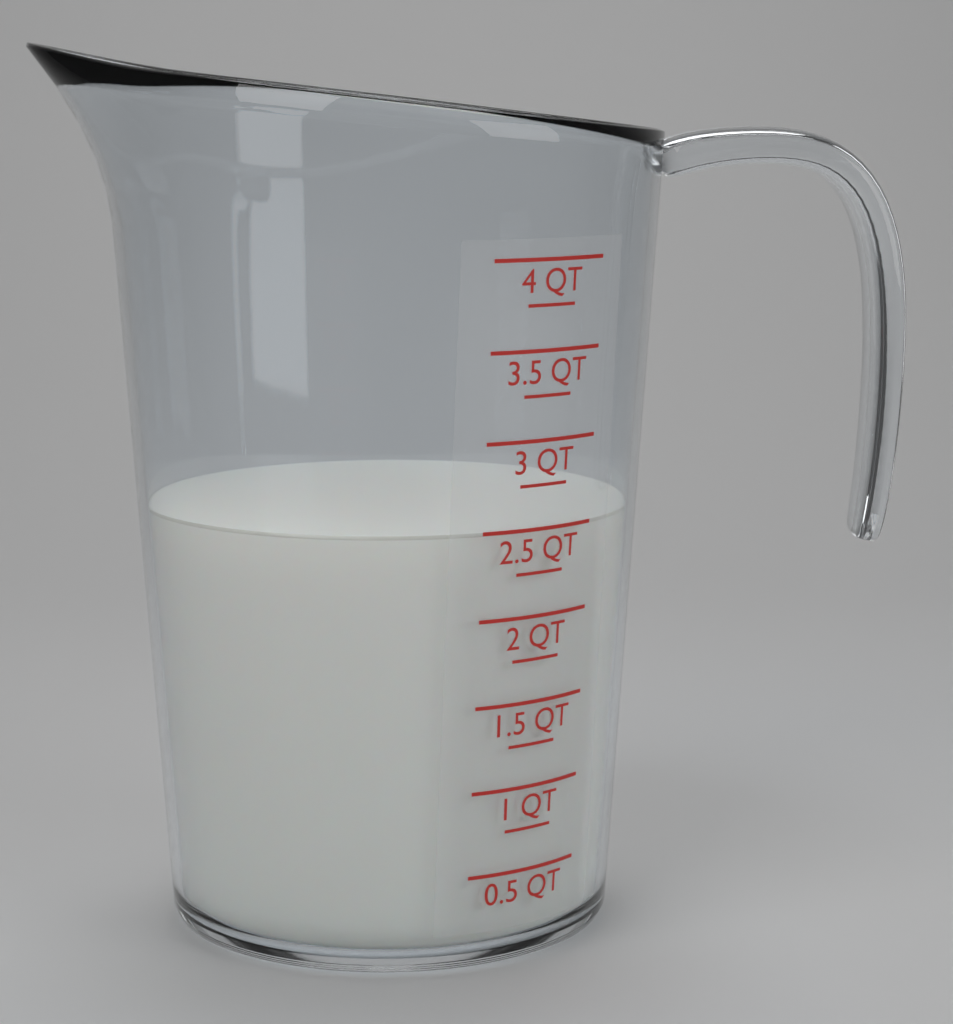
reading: 2.50 QT
